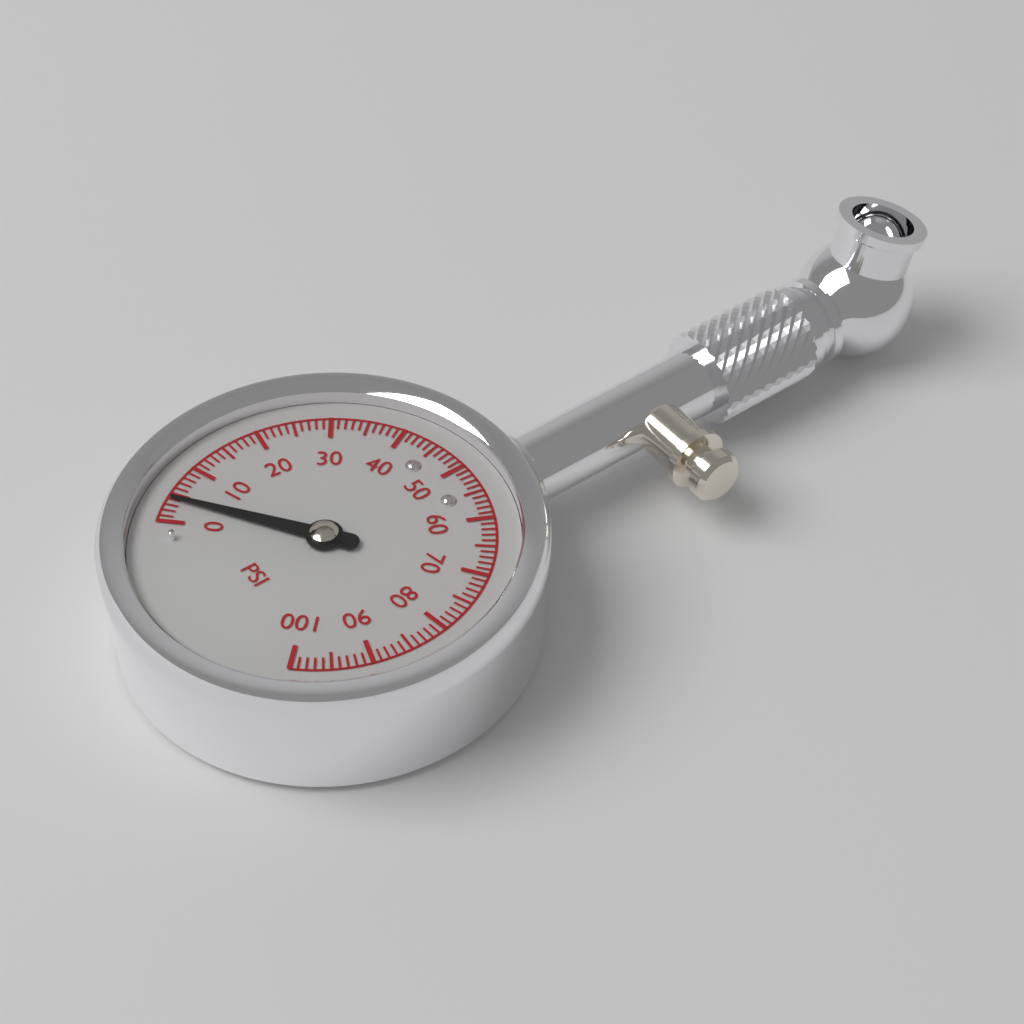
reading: 4 psi
